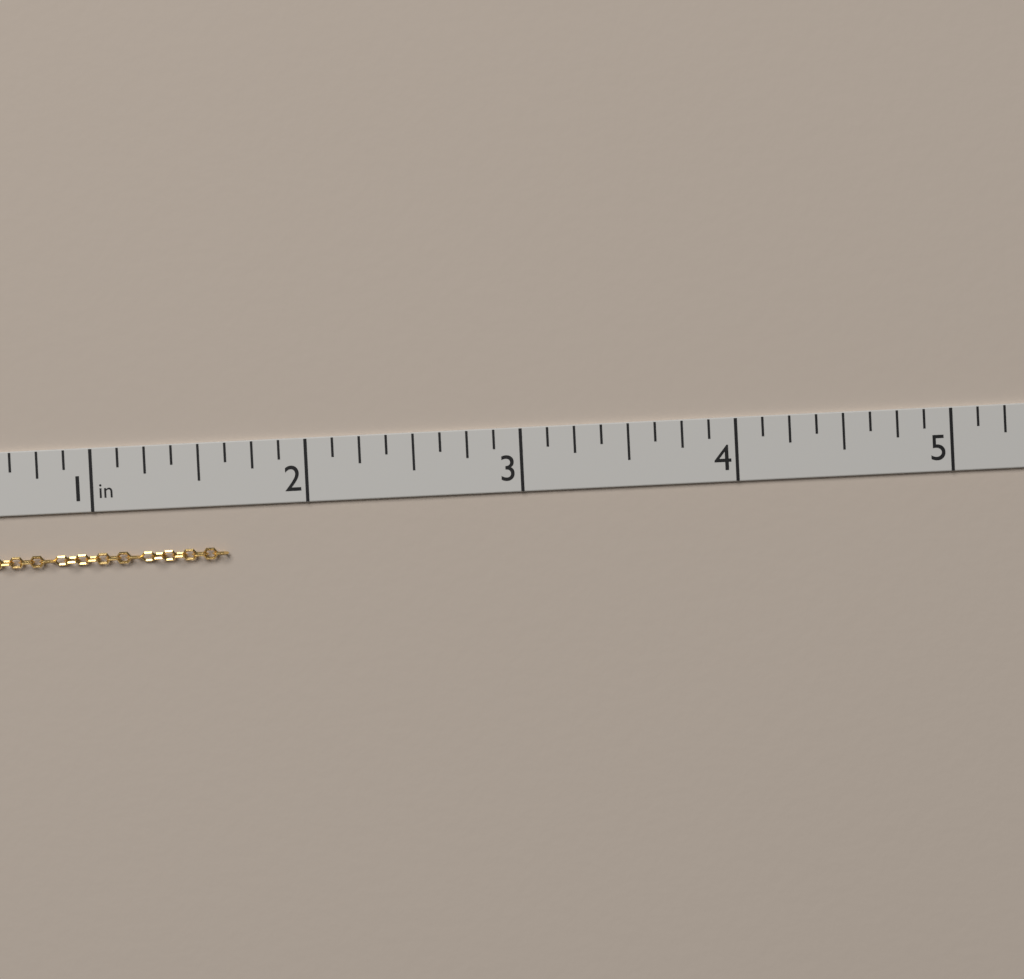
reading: 1.625 in
